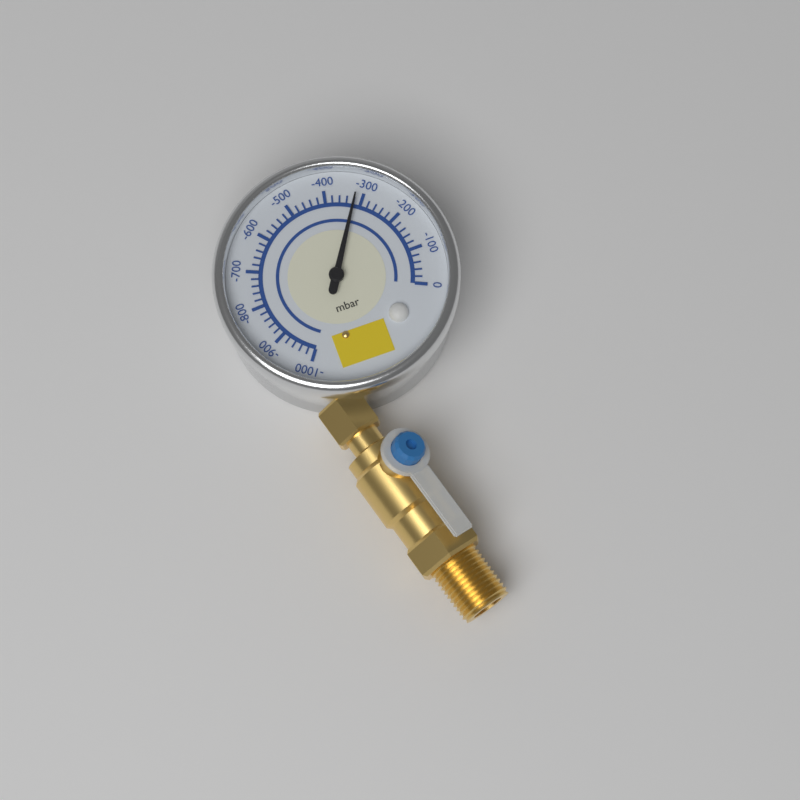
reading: -320 mbar
